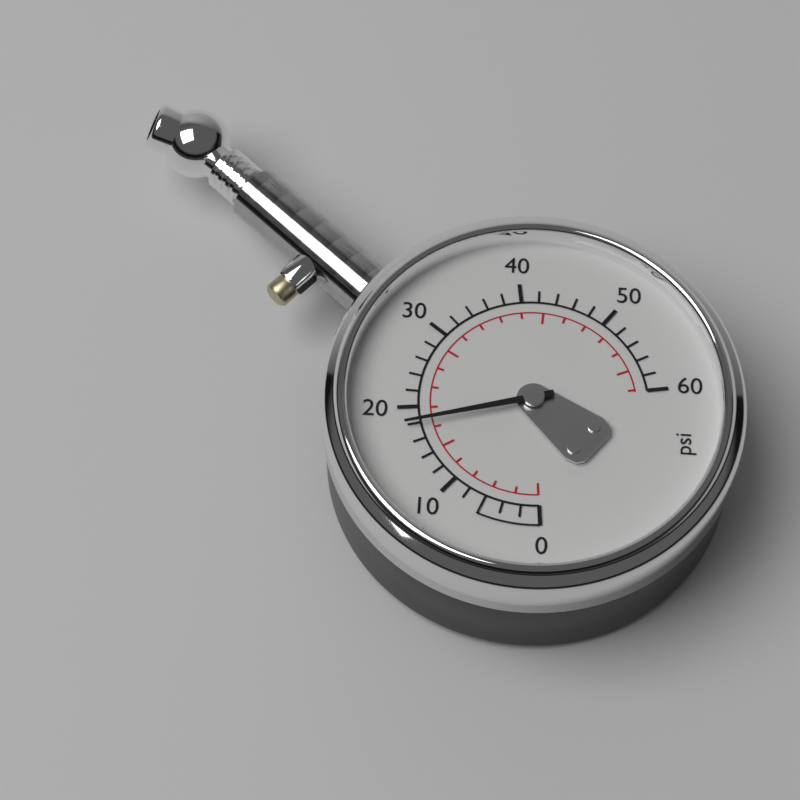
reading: 18 psi
